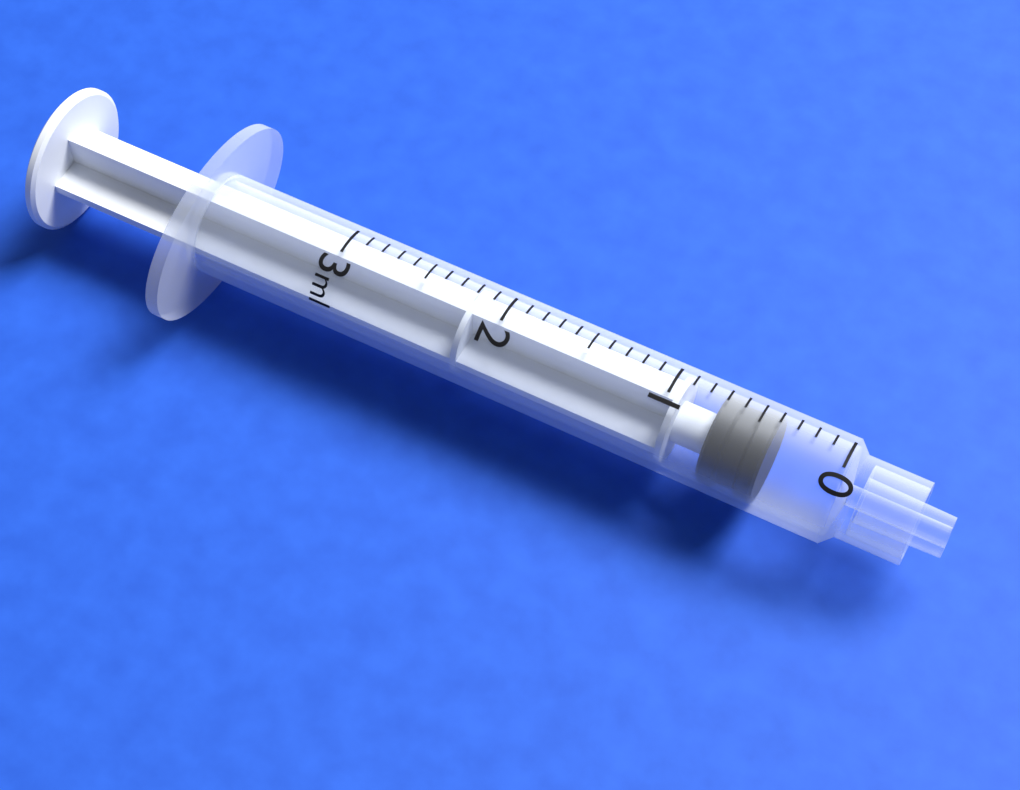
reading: 0.4 ml
